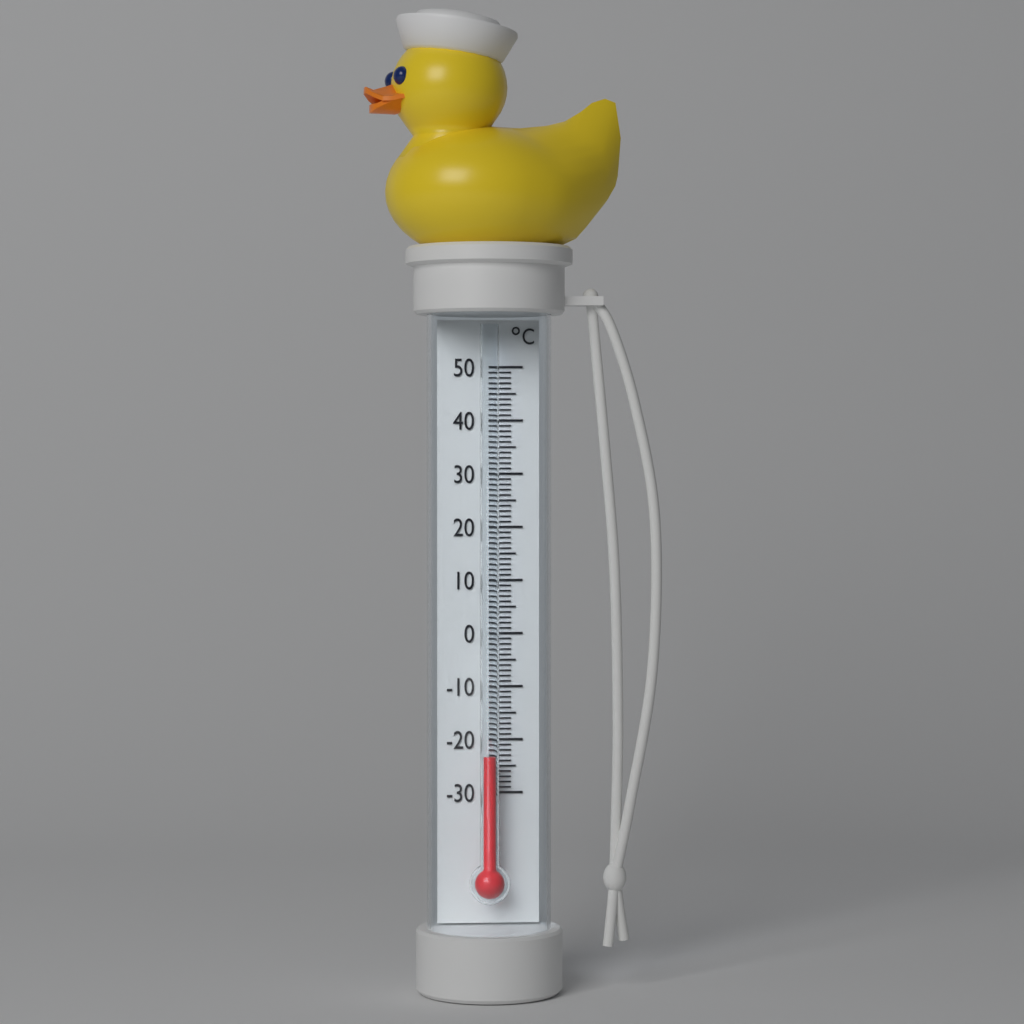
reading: -23 °C
